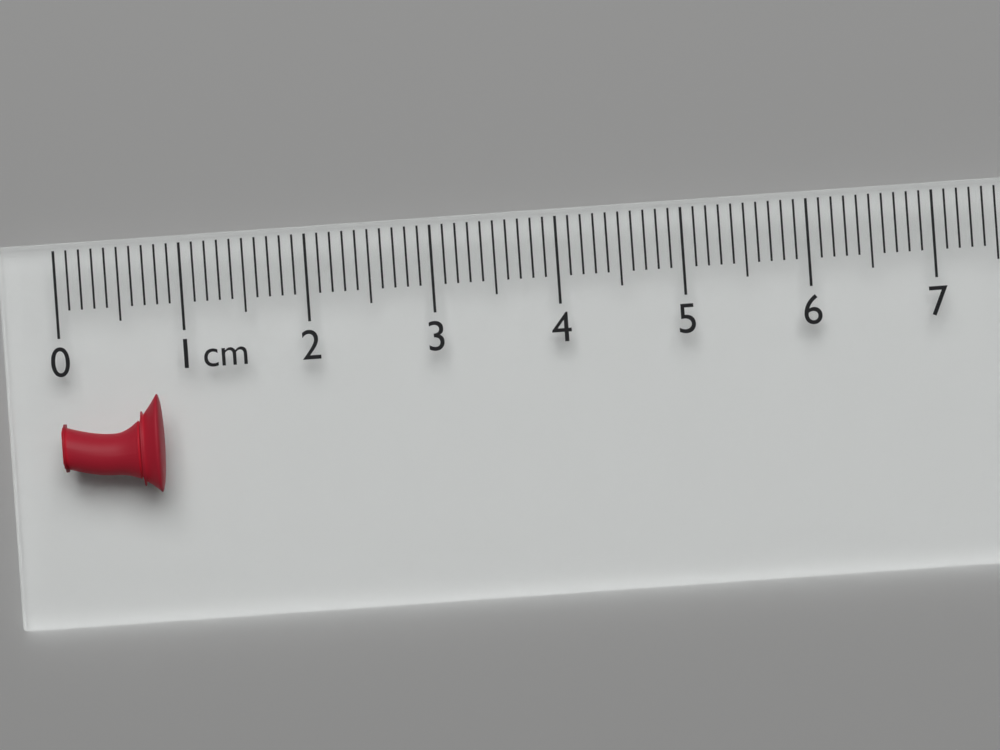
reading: 0.8 cm
